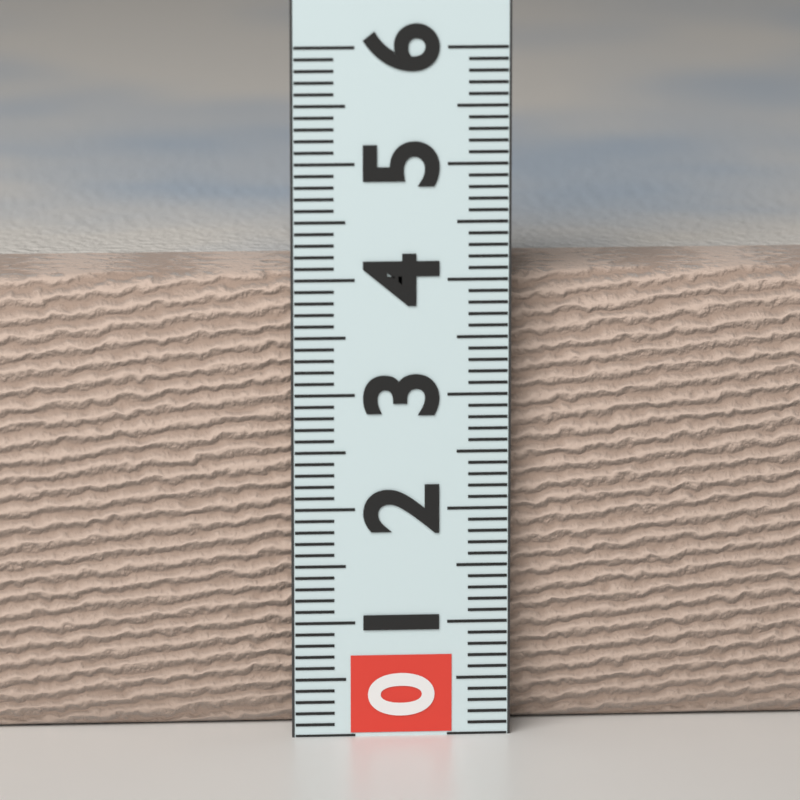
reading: 4.0 (no unit)
